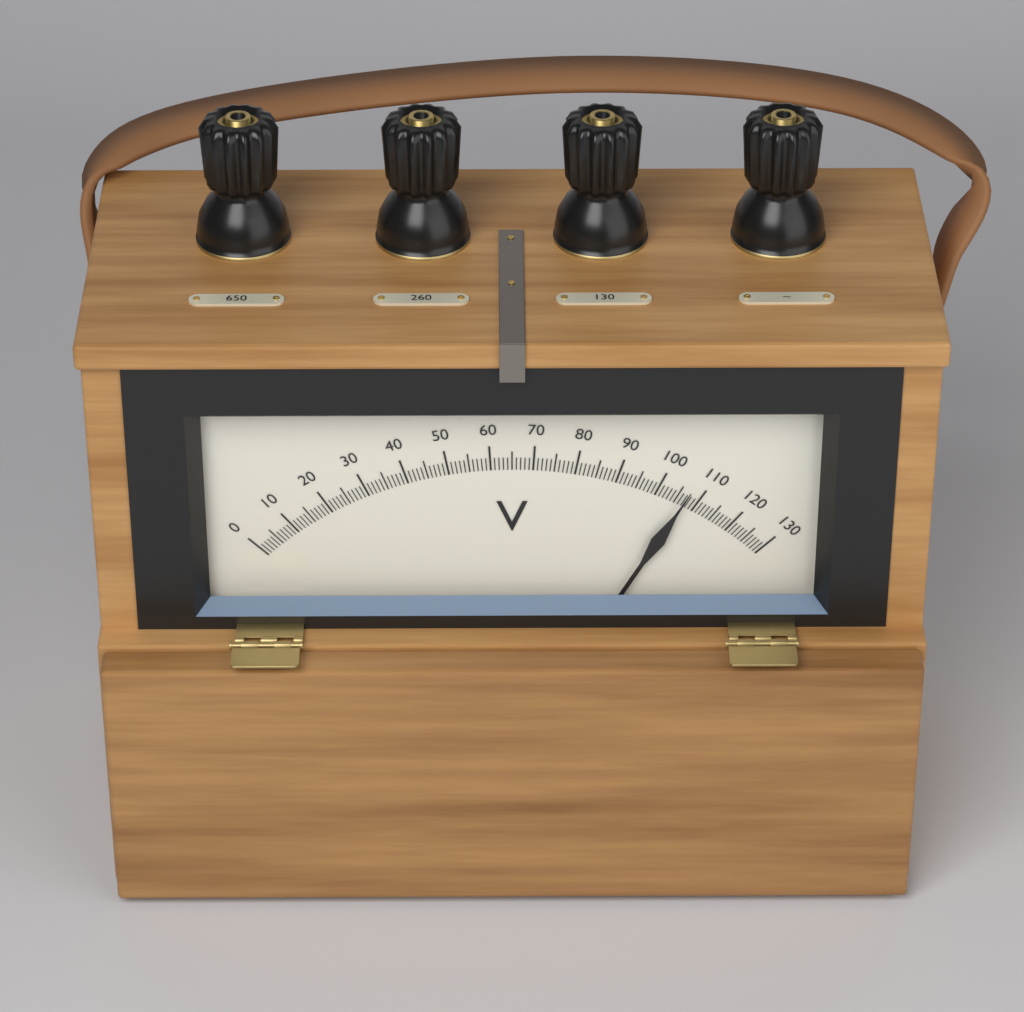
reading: 107 V
